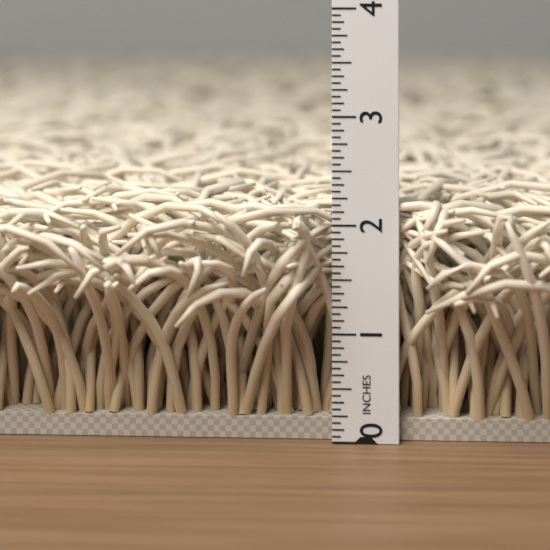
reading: 2.2500 in
